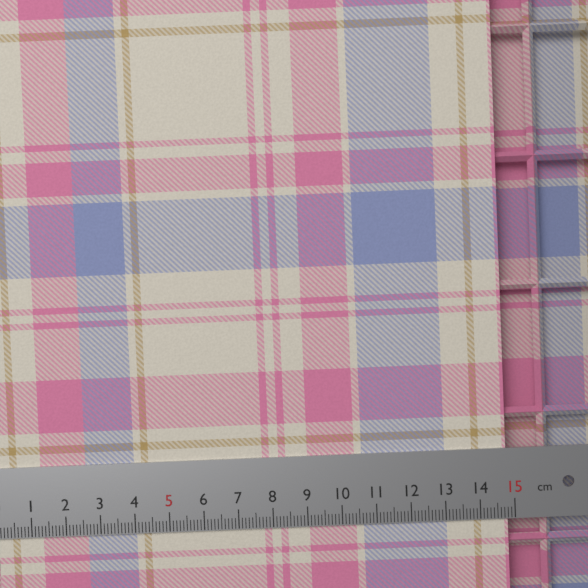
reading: 14.8 cm
